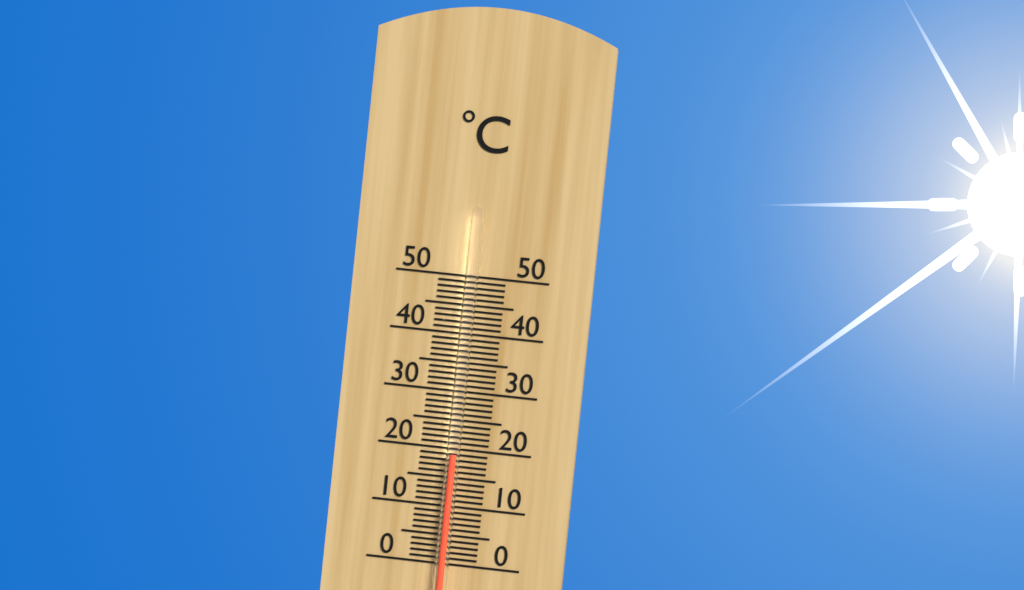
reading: 19 °C
